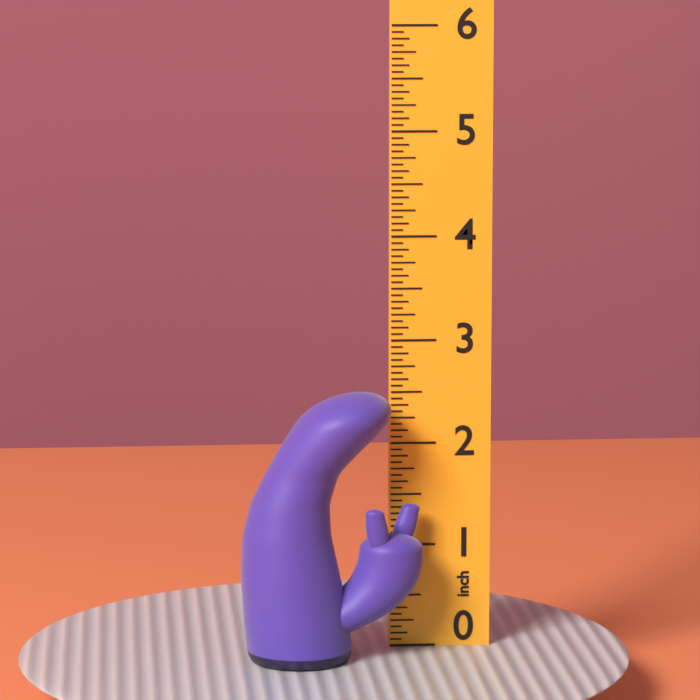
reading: 2.5625 inch
